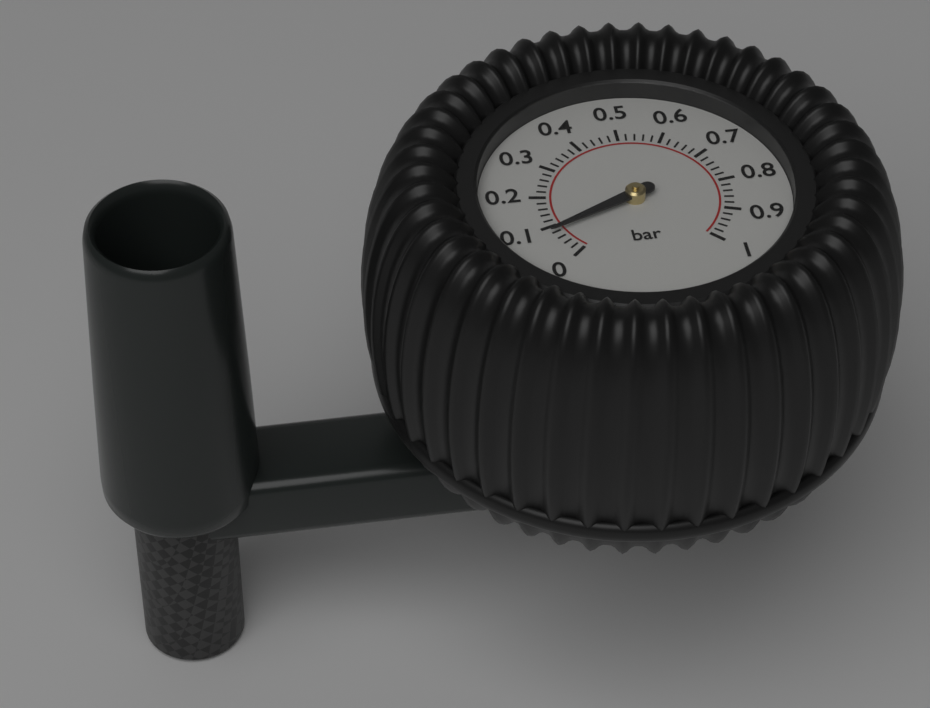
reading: 0.08 bar
